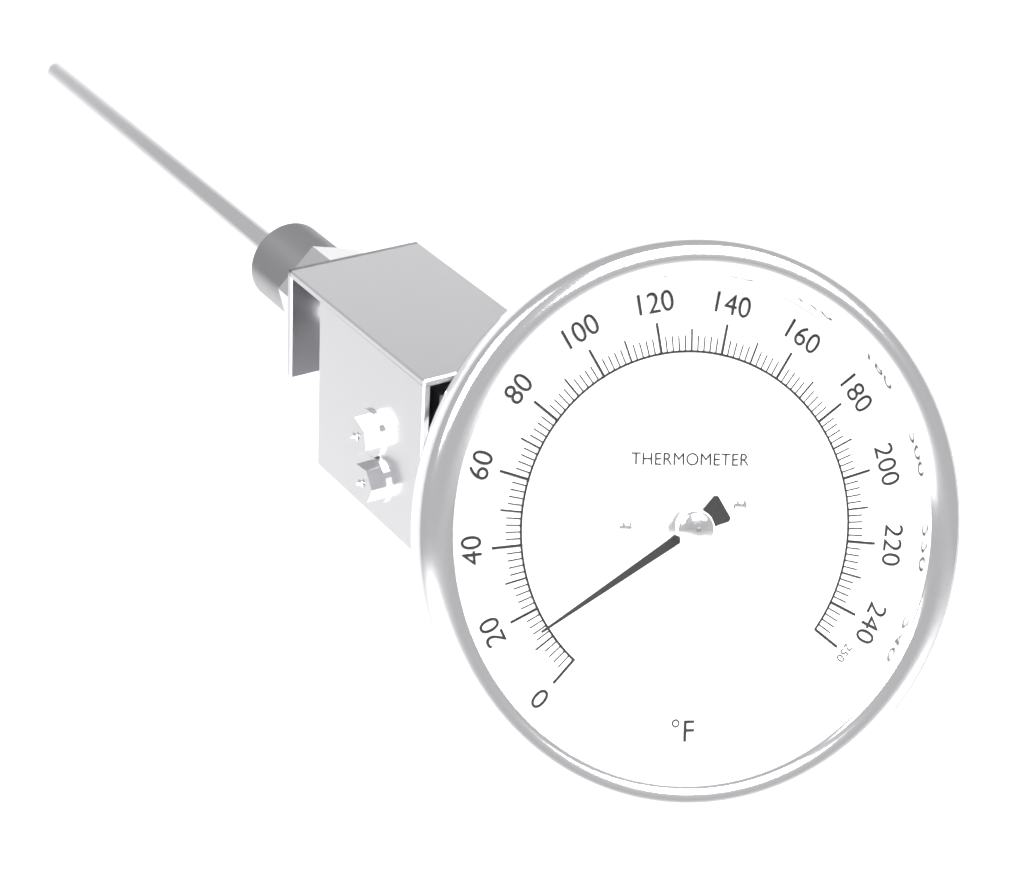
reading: 14 °F
